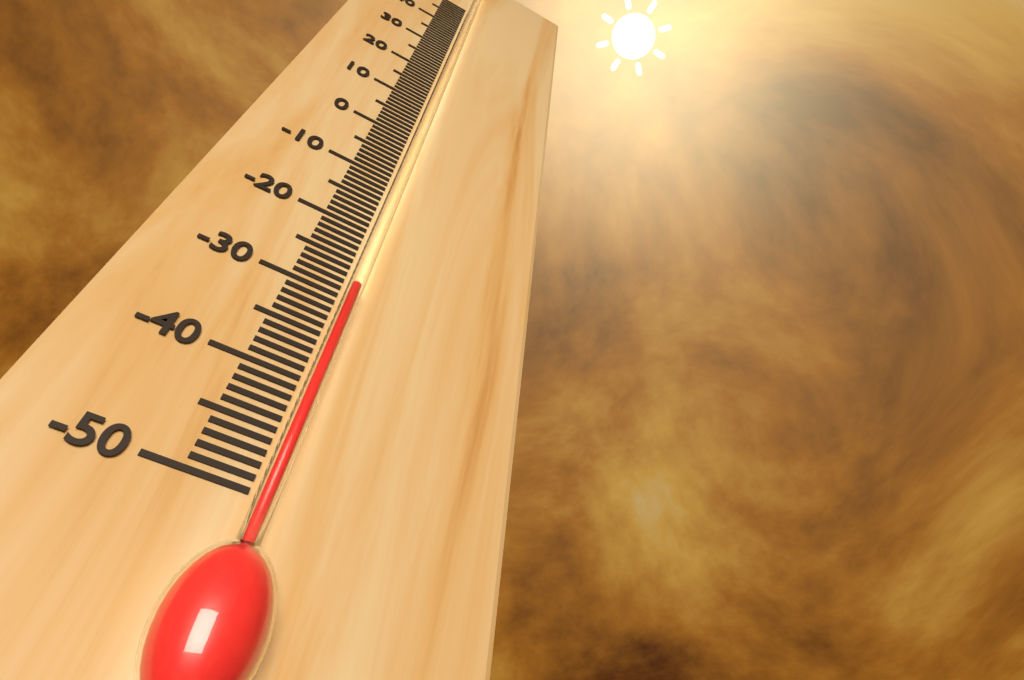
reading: -29 °C
